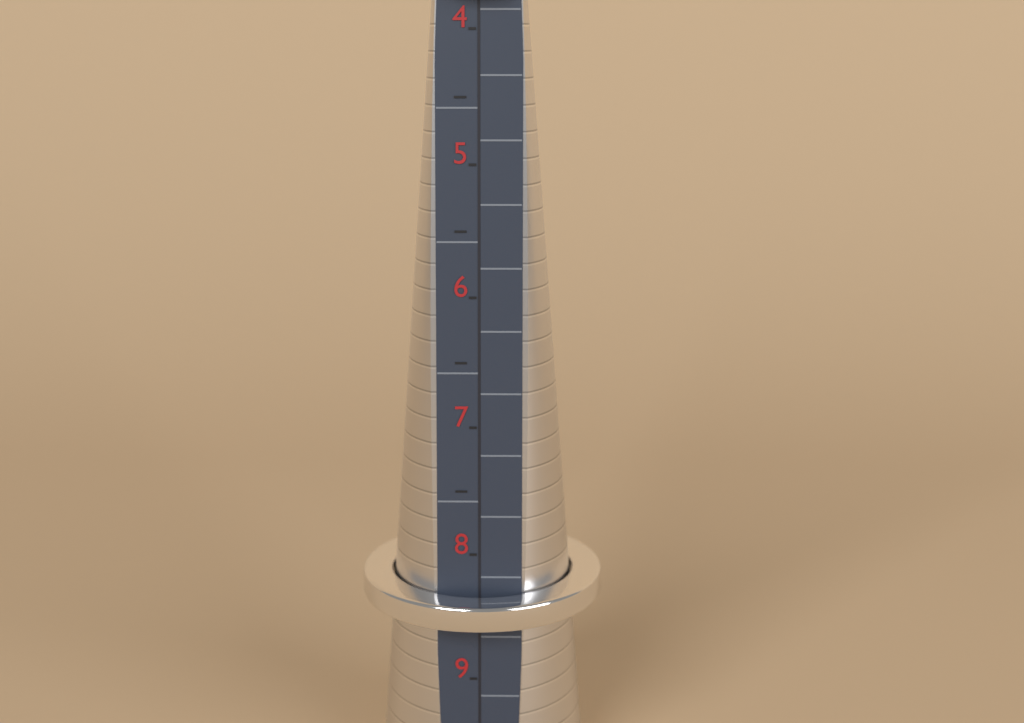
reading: 8.5 (no unit)
